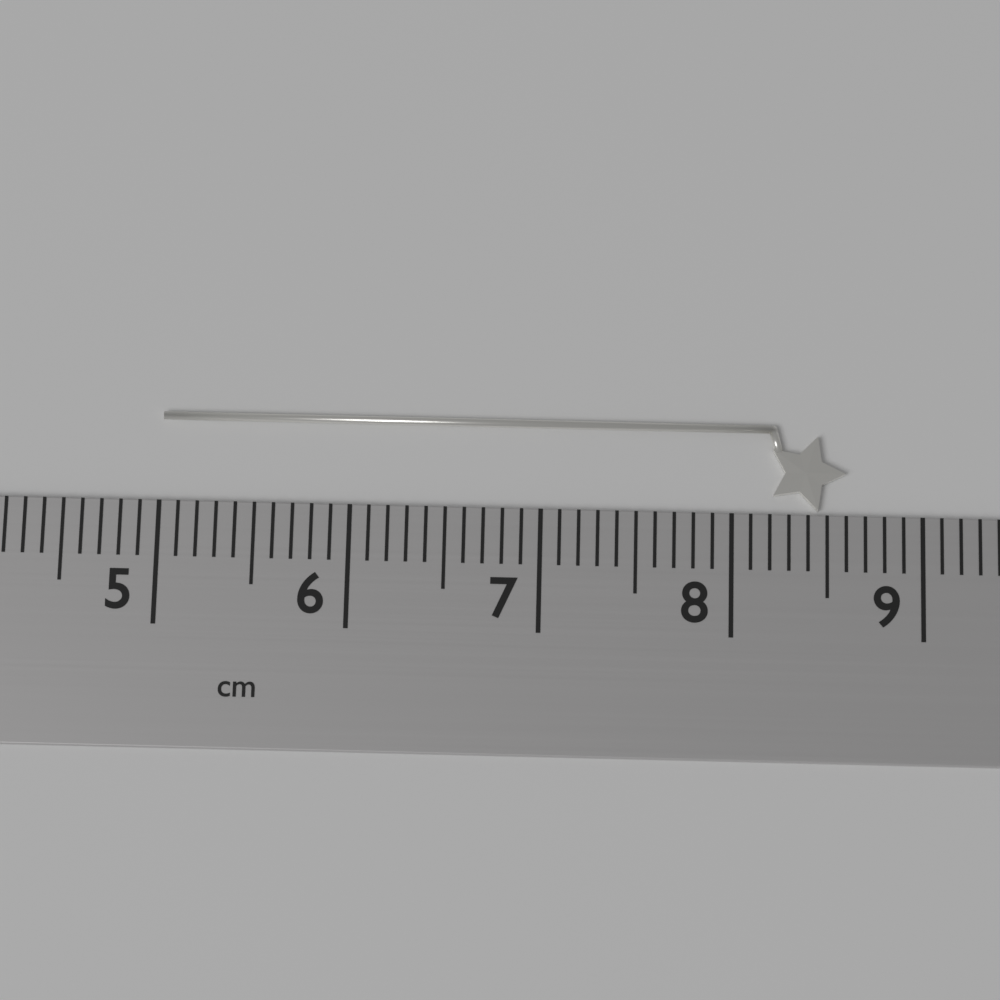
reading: 8.6 cm
